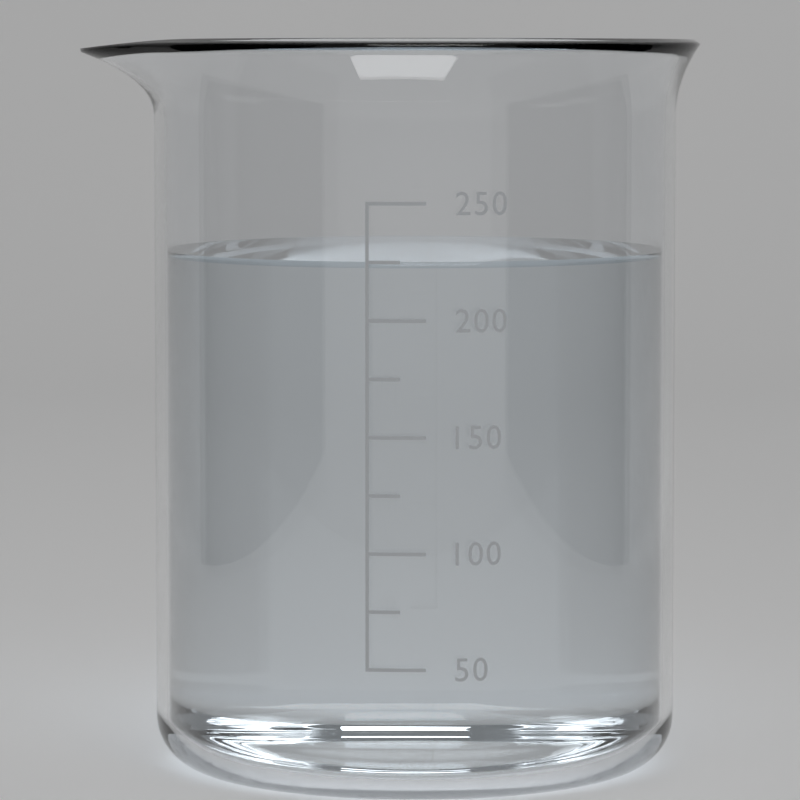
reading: 225 (no unit)
